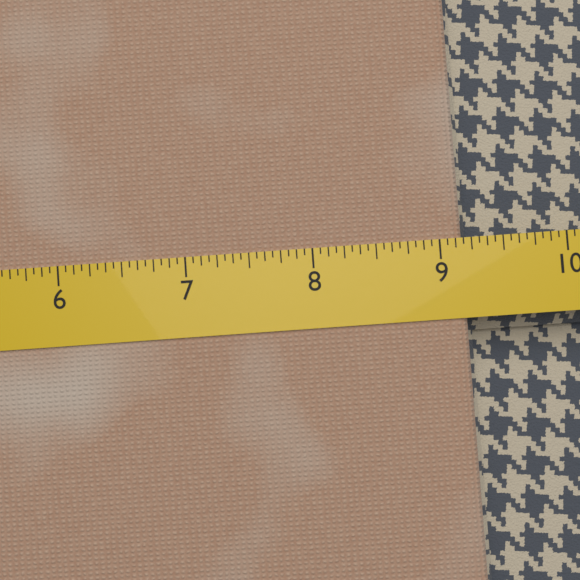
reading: 9.1875 (no unit)
